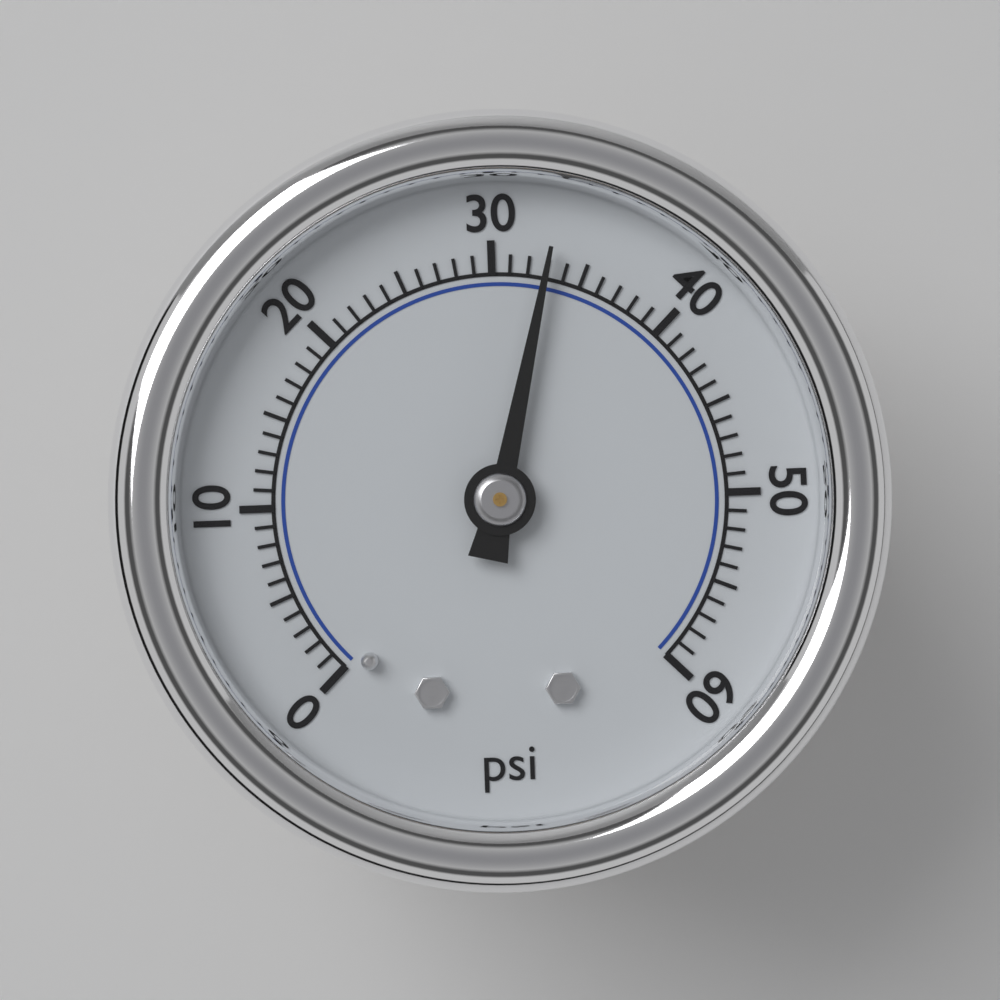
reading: 33 psi
